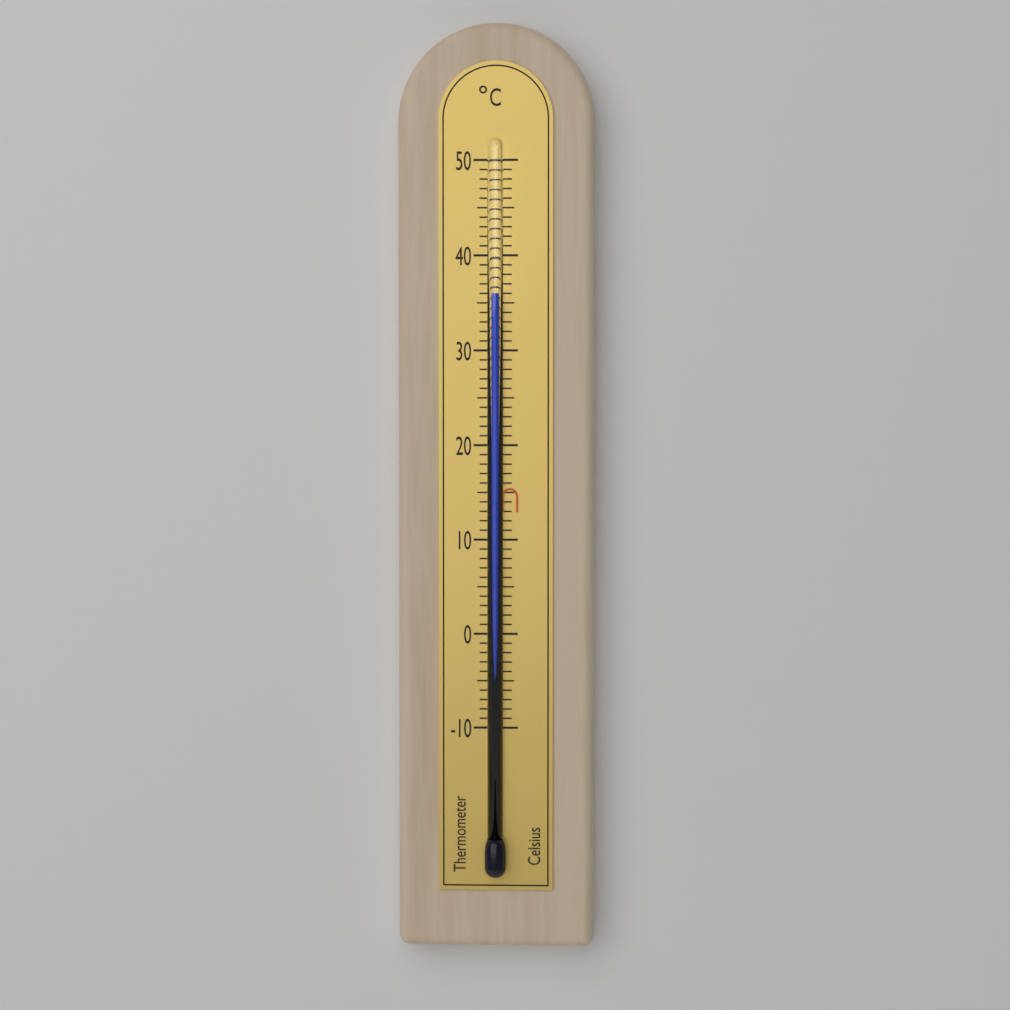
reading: 36 °C
